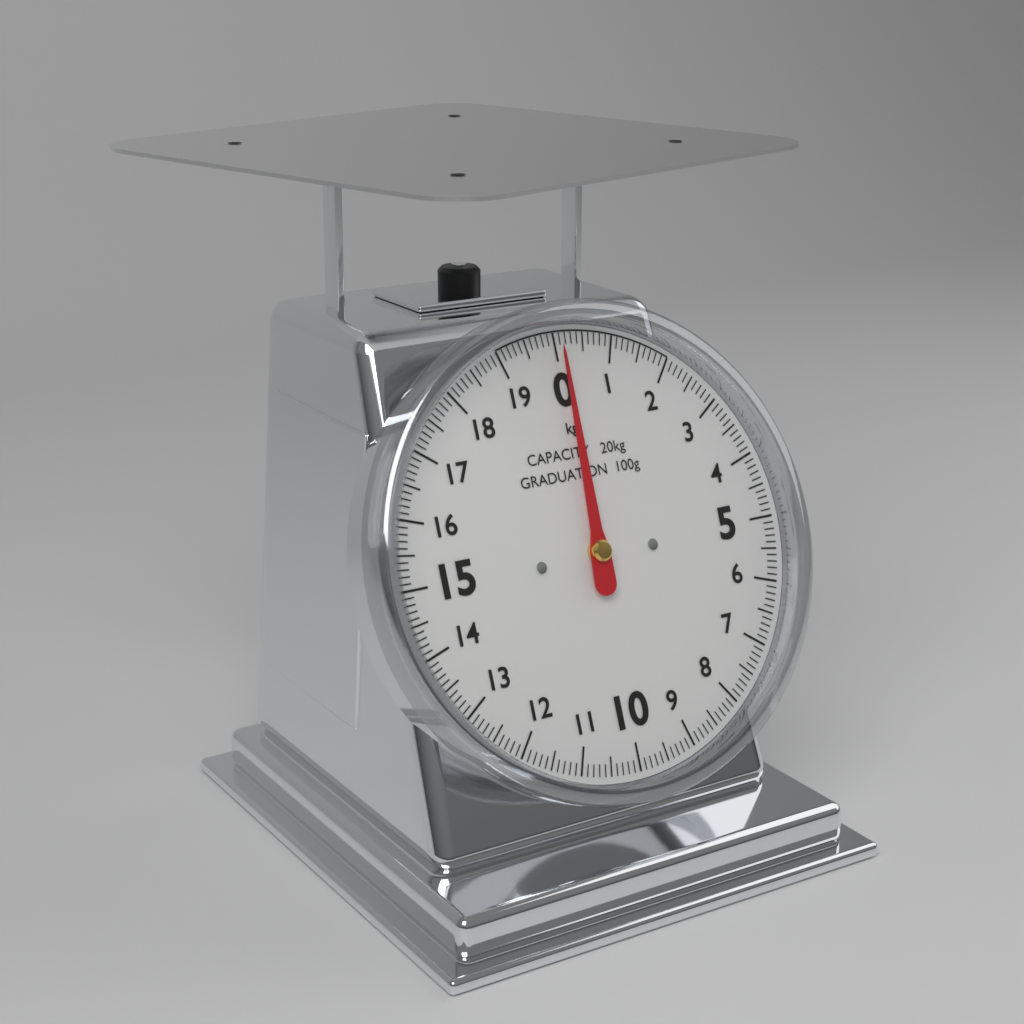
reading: 0.1 kg
